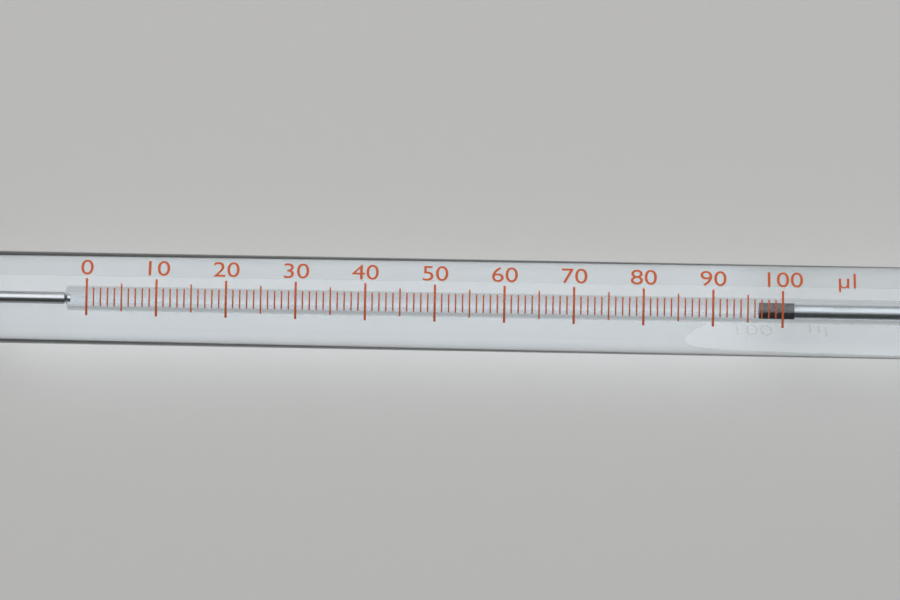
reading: 97 µl
